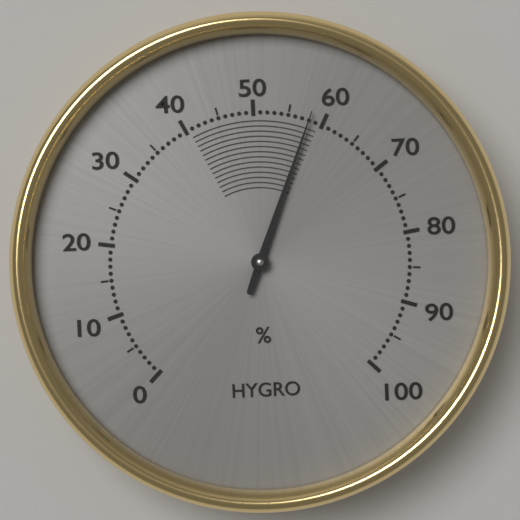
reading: 58 %
